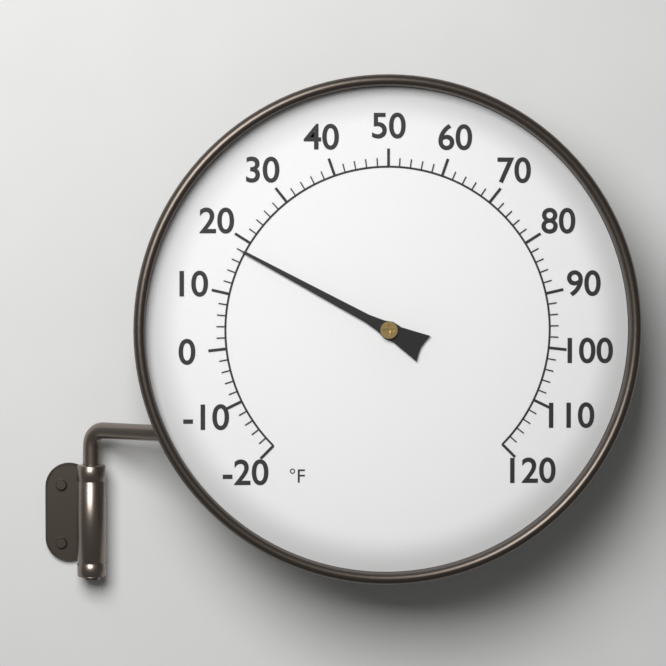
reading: 18 °F
